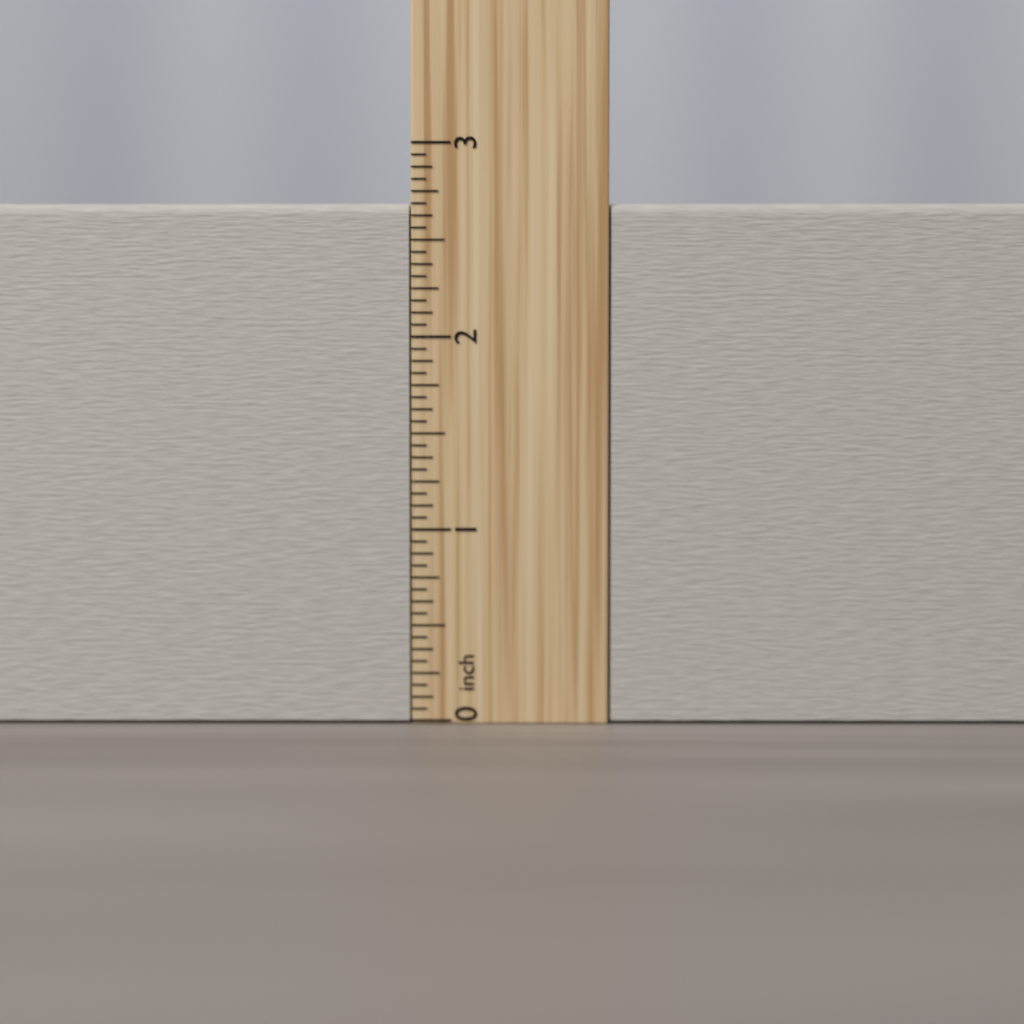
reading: 2.6875 inch
